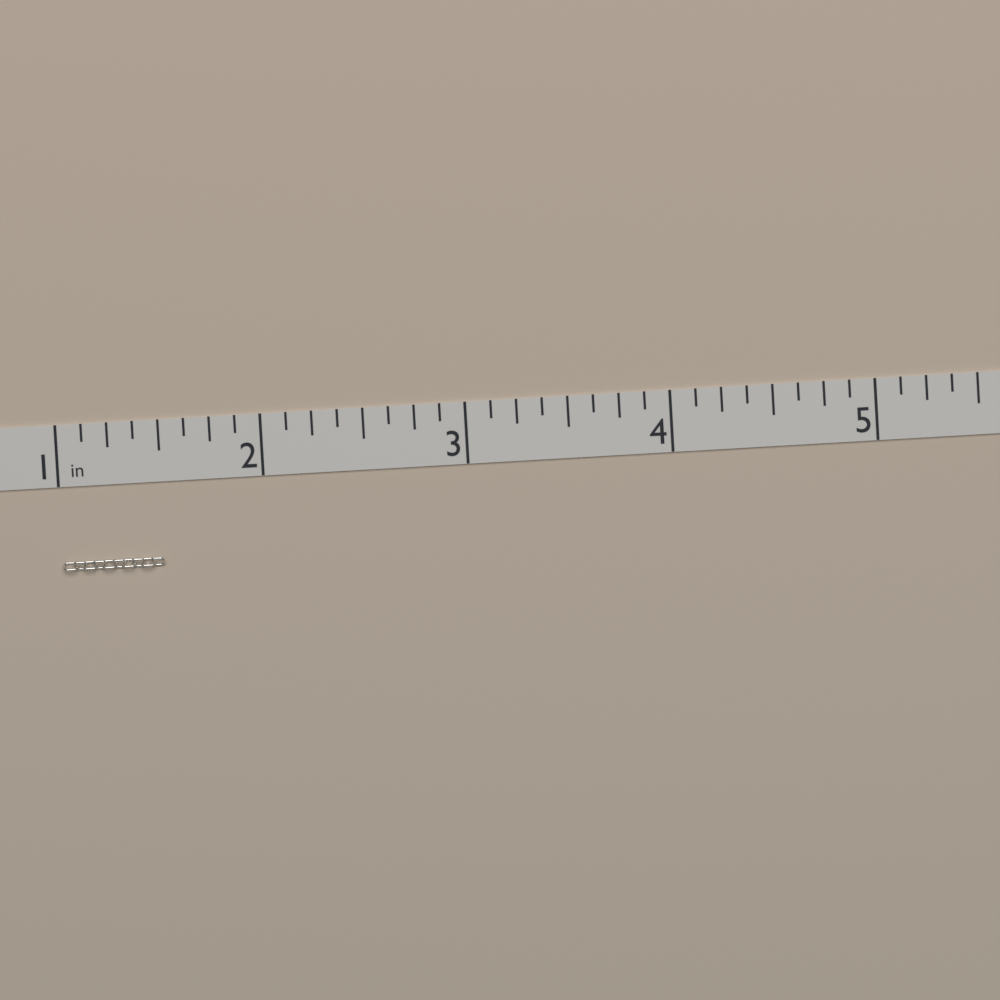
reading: 1.500 in
